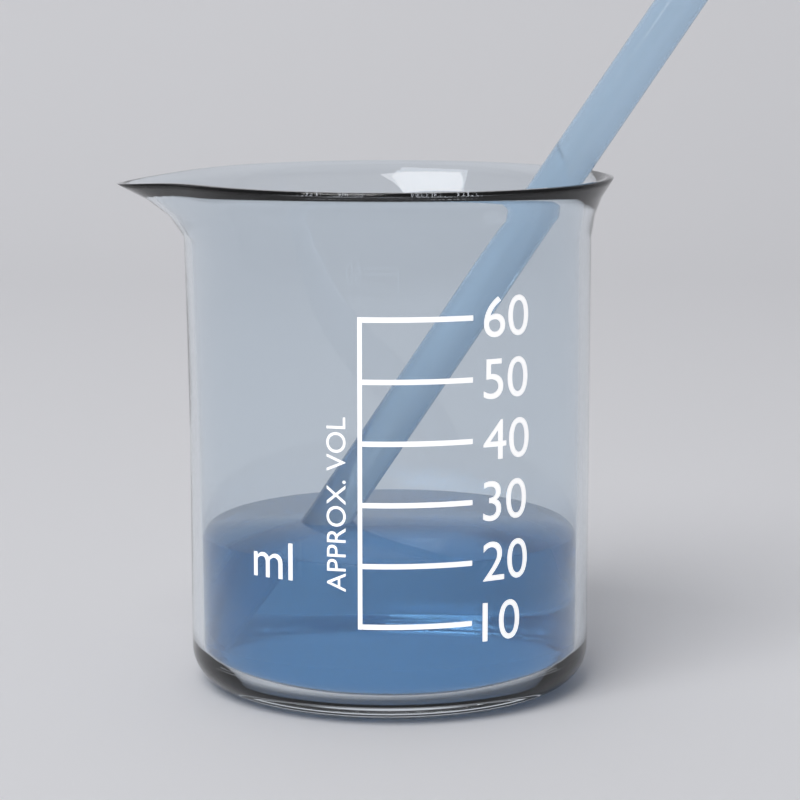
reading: 20 ml
